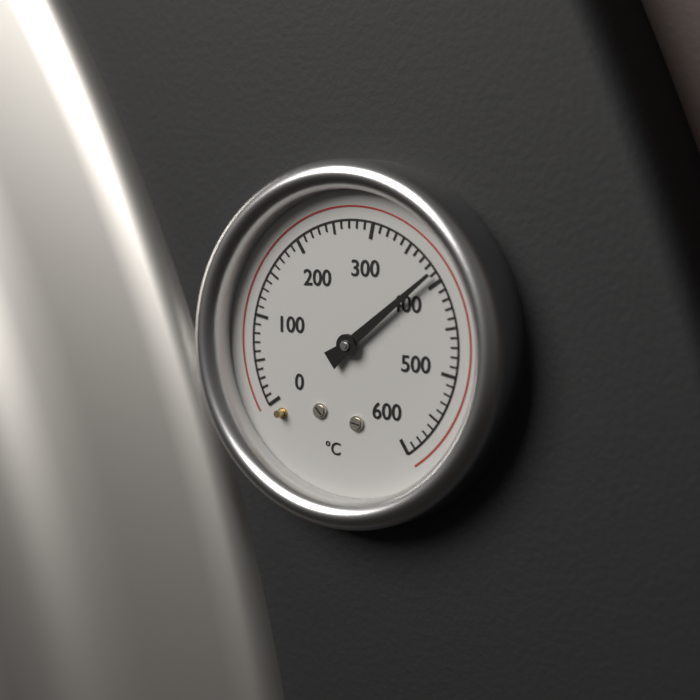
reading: 390 °C
